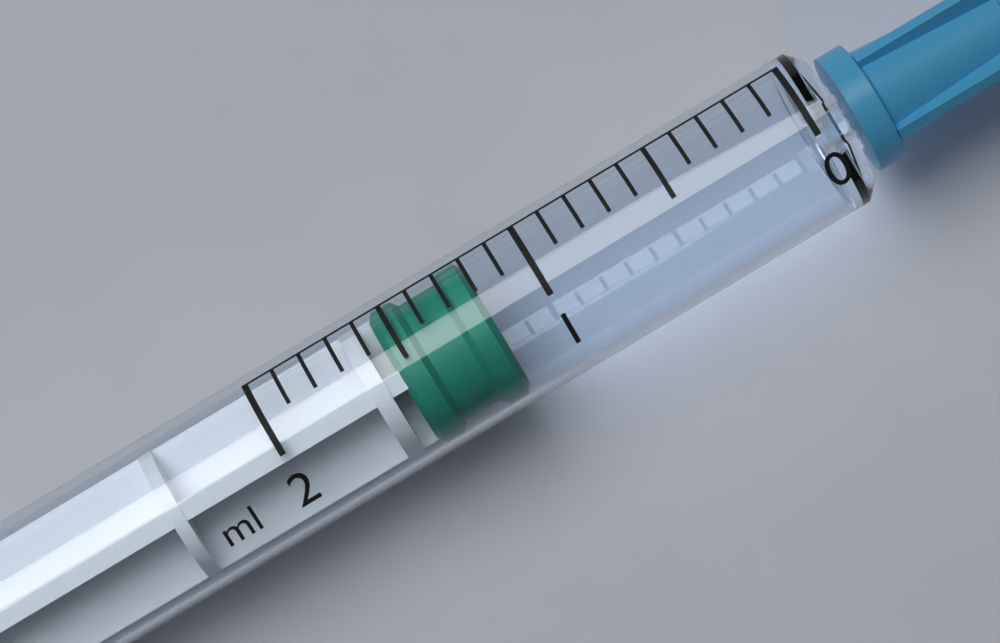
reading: 1.2 ml
